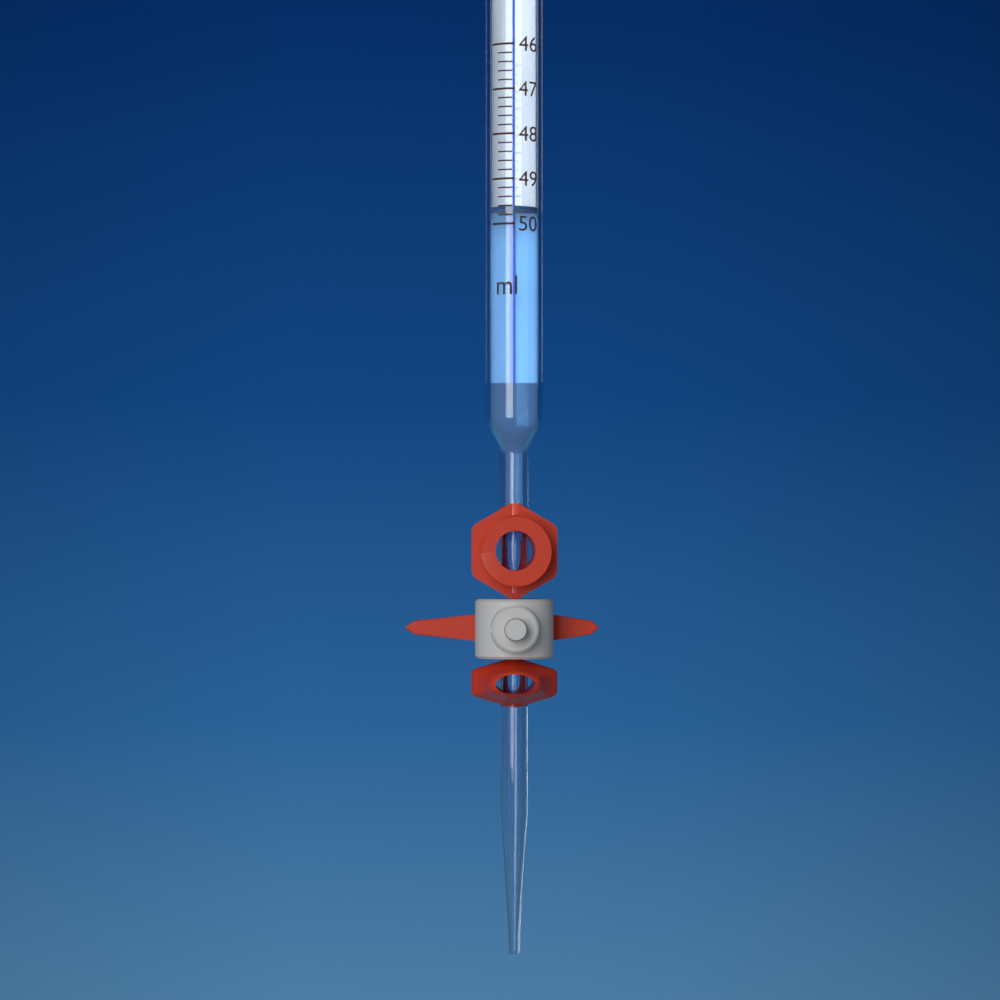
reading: 49.6 ml
